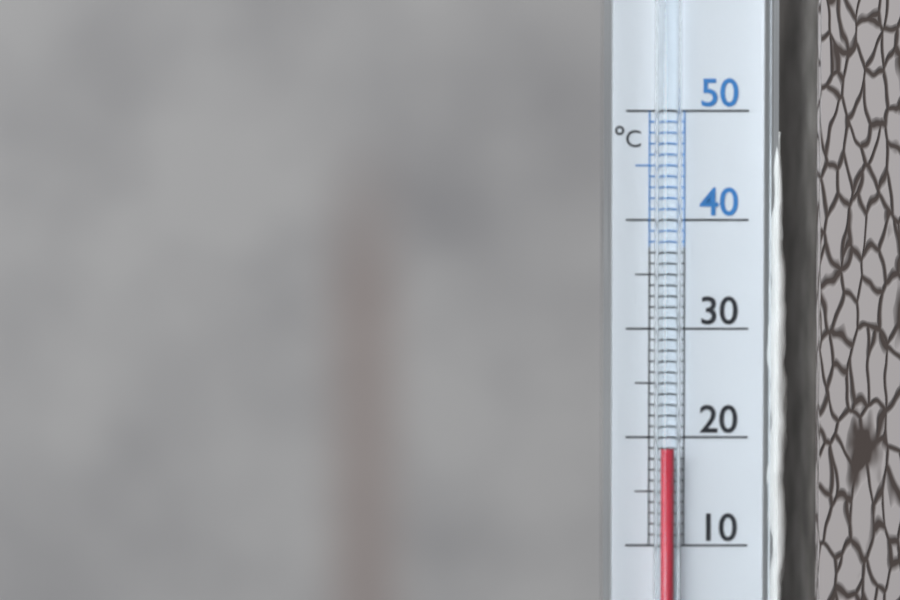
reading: 19 °C
